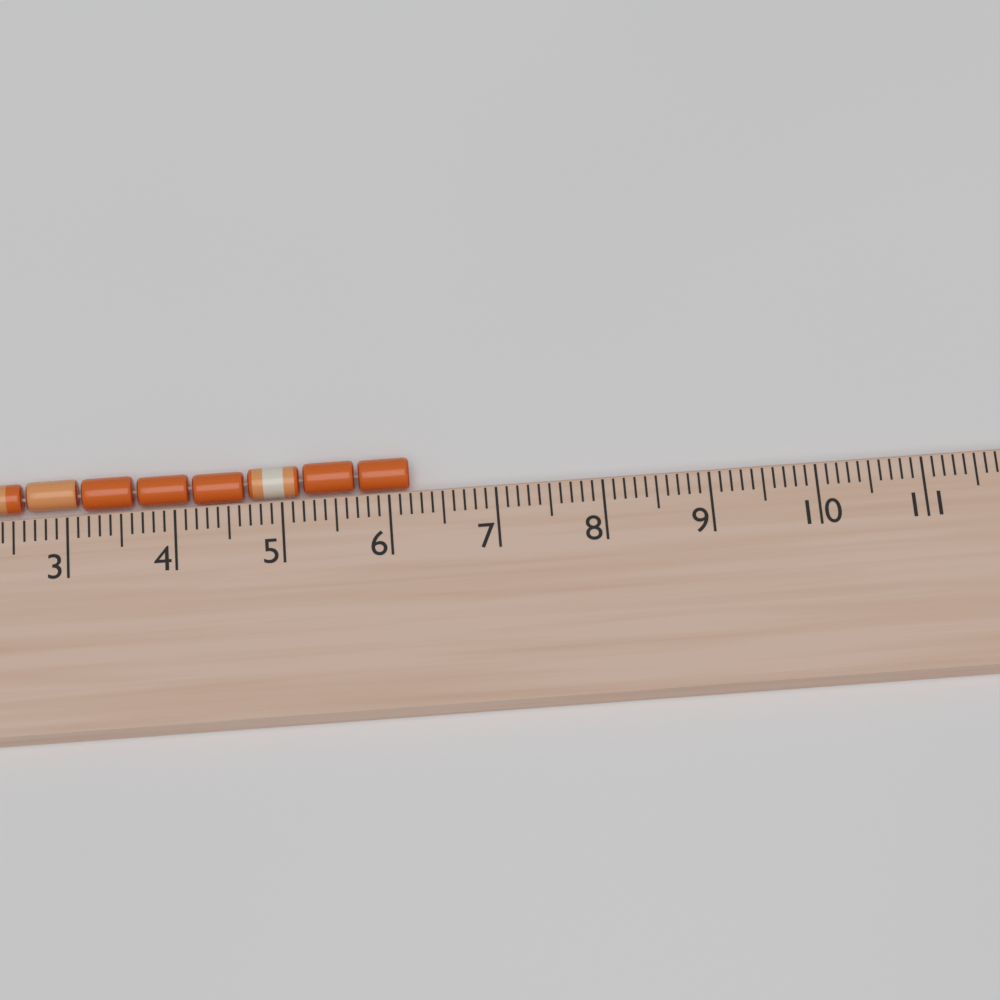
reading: 6.2 cm
